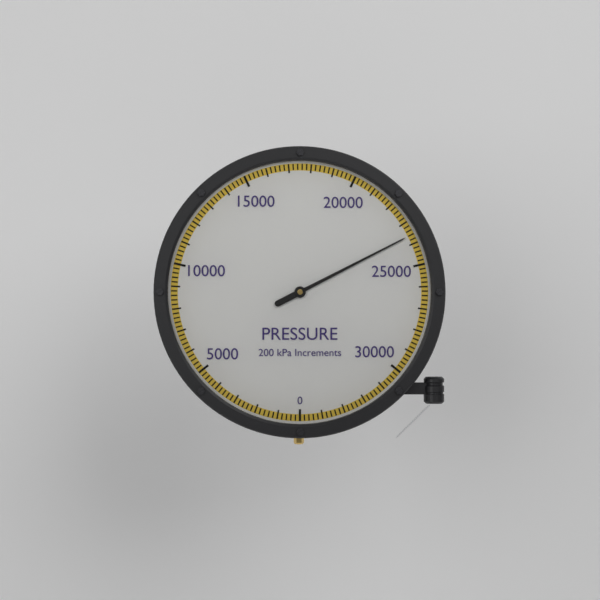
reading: 23600 kPa
